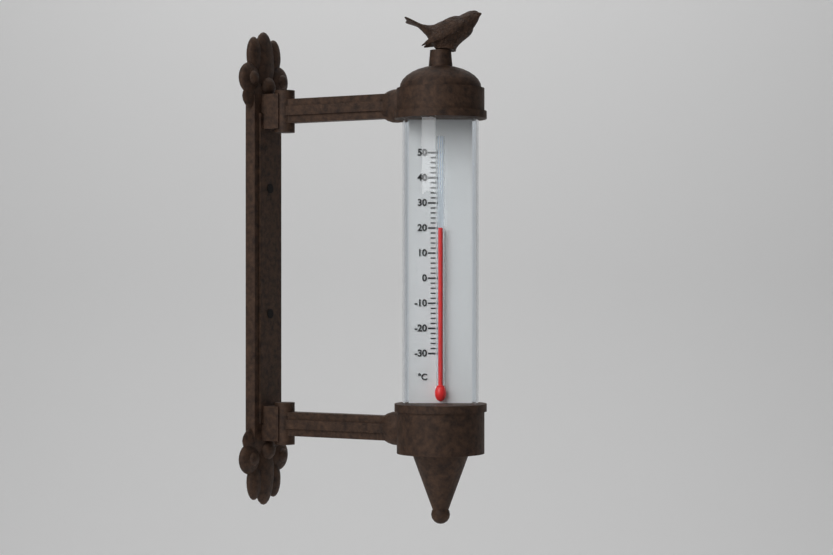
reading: 20 °C
